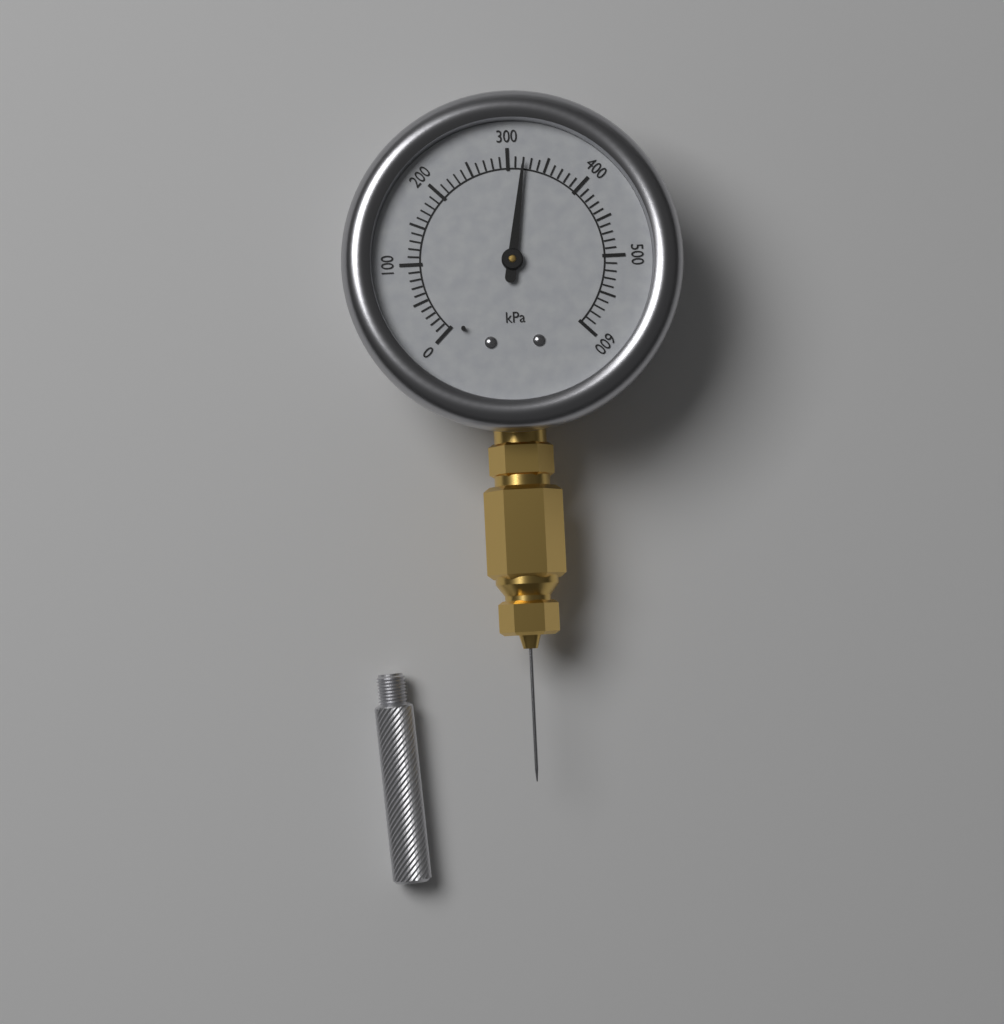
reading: 320 kPa
